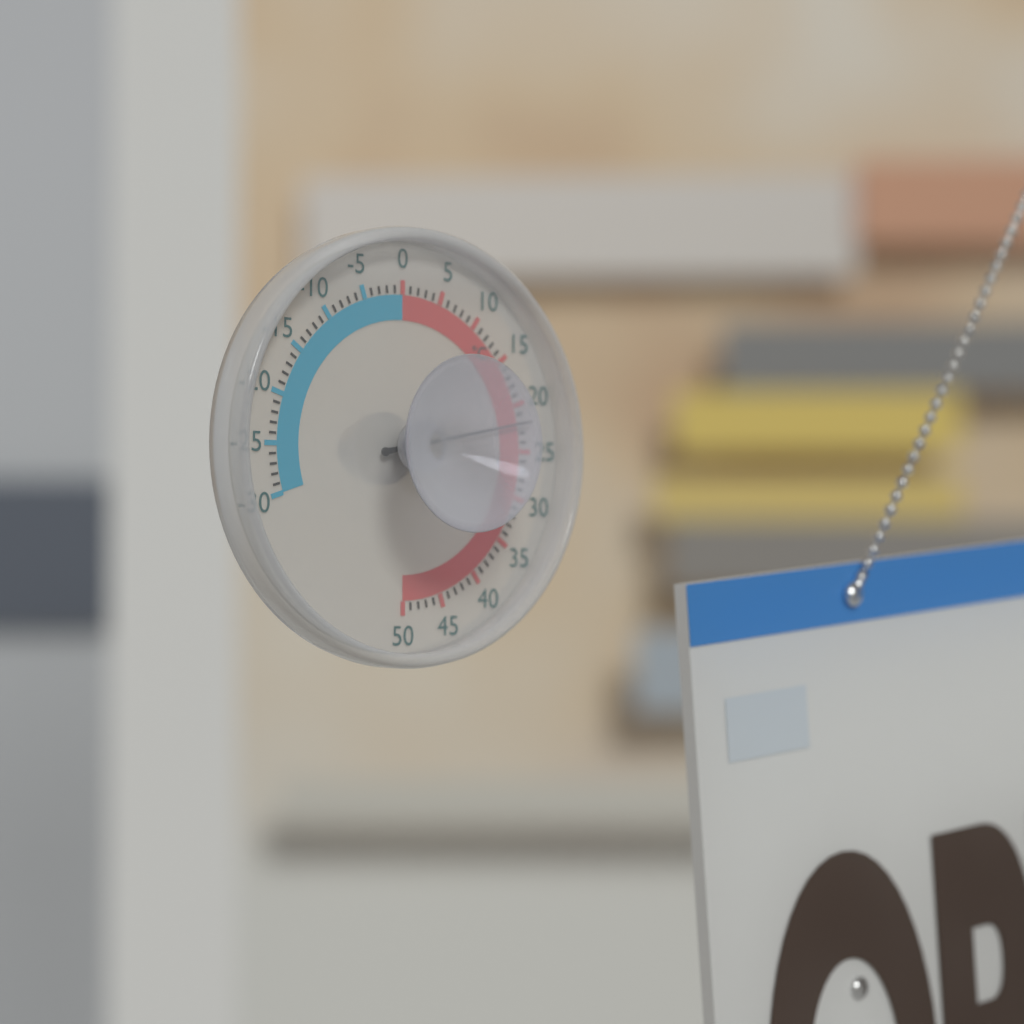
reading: 22 °C
